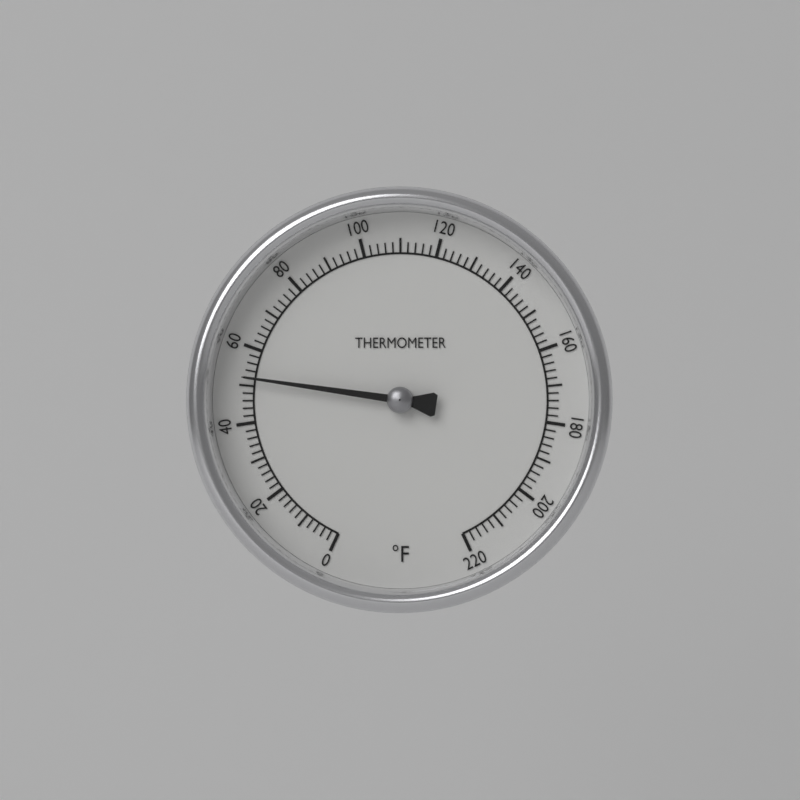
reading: 52 °F
